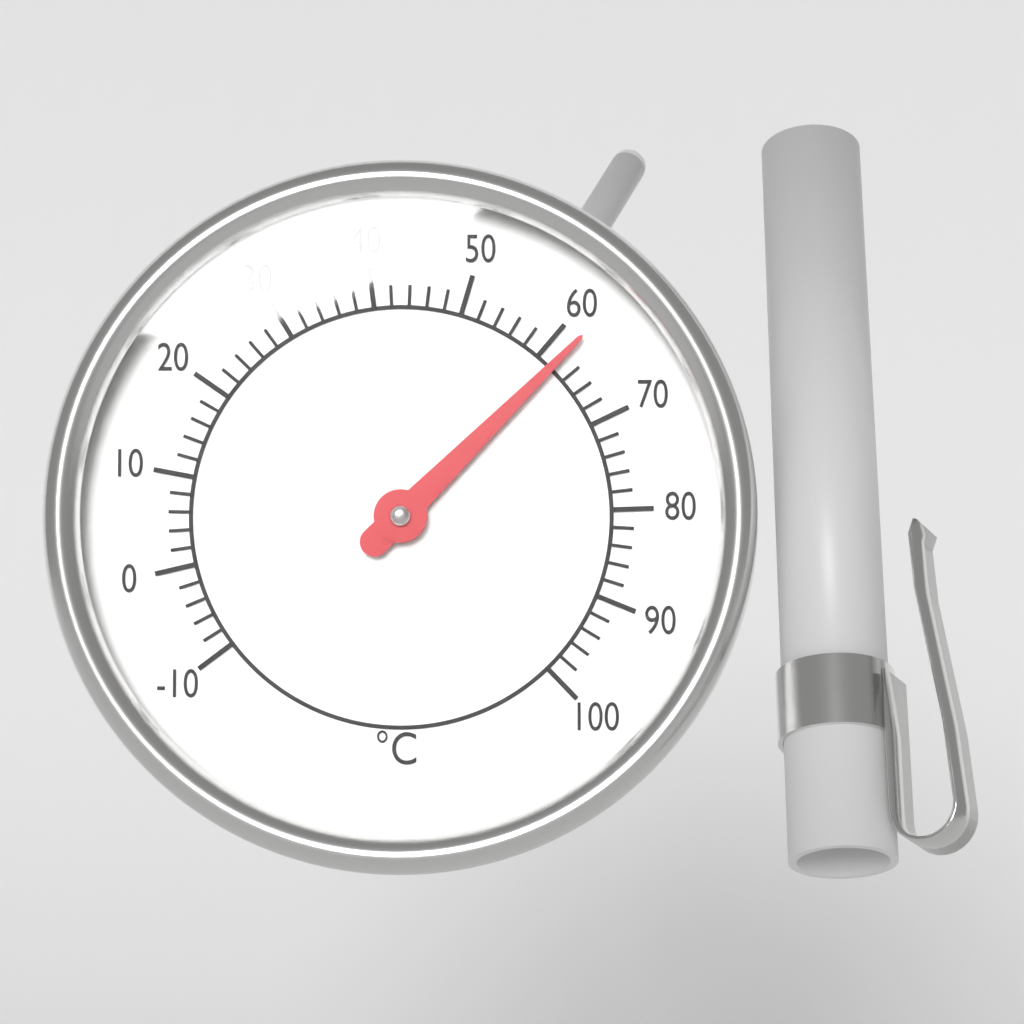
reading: 62 °C
